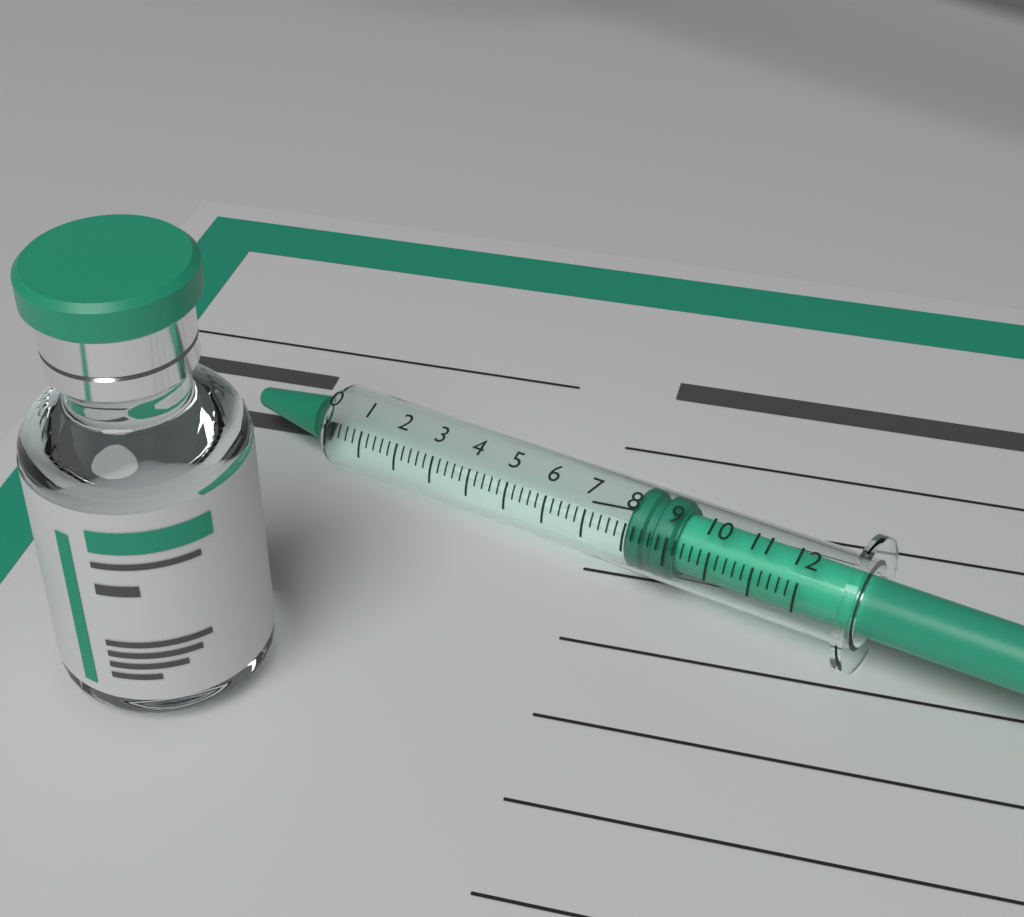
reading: 8.0 (no unit)
